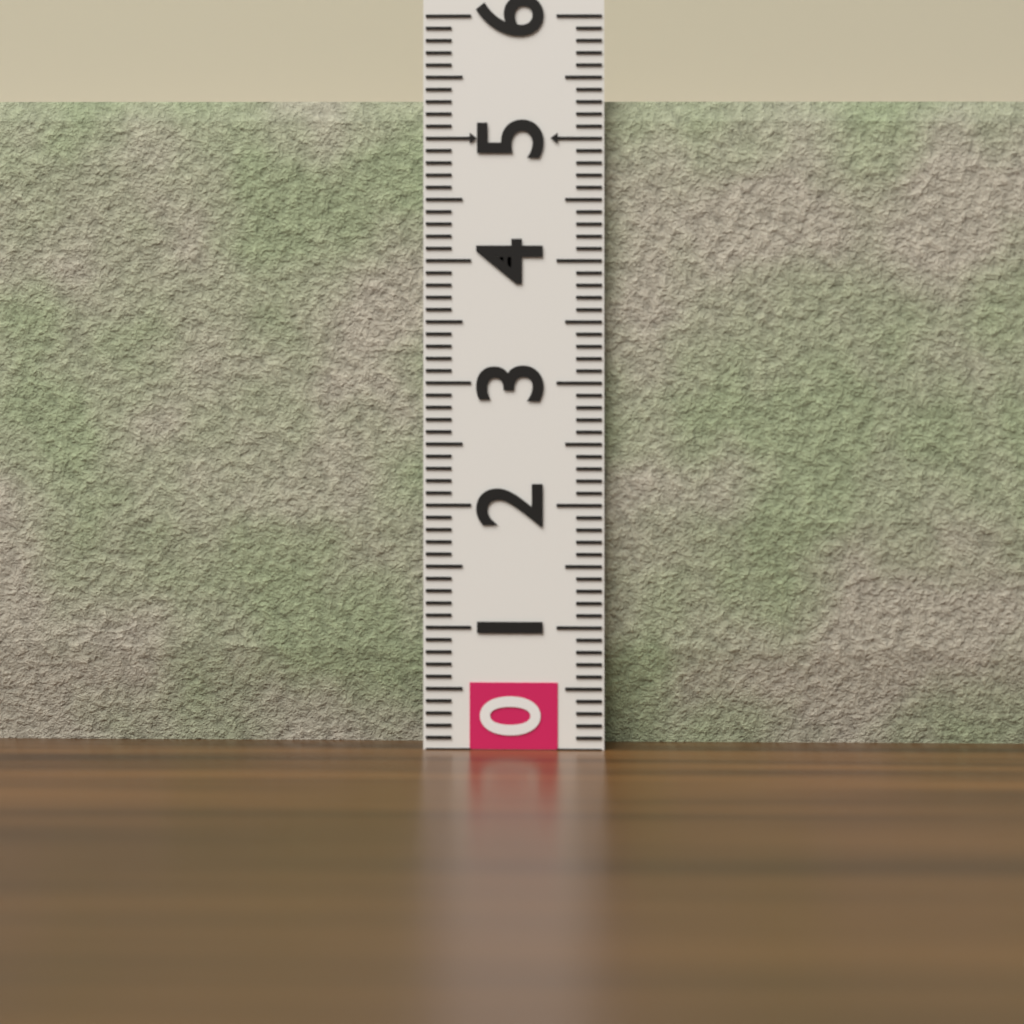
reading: 5.3 (no unit)
